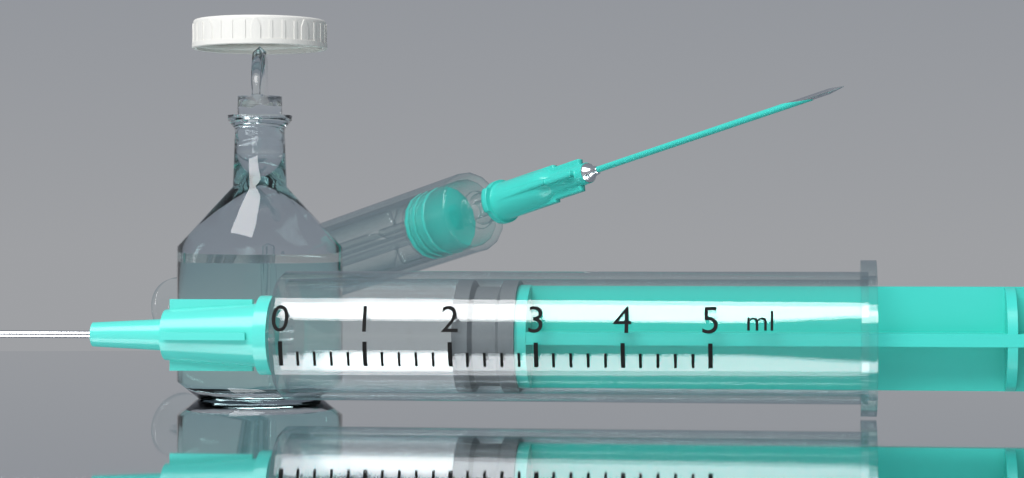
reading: 2.0 ml
